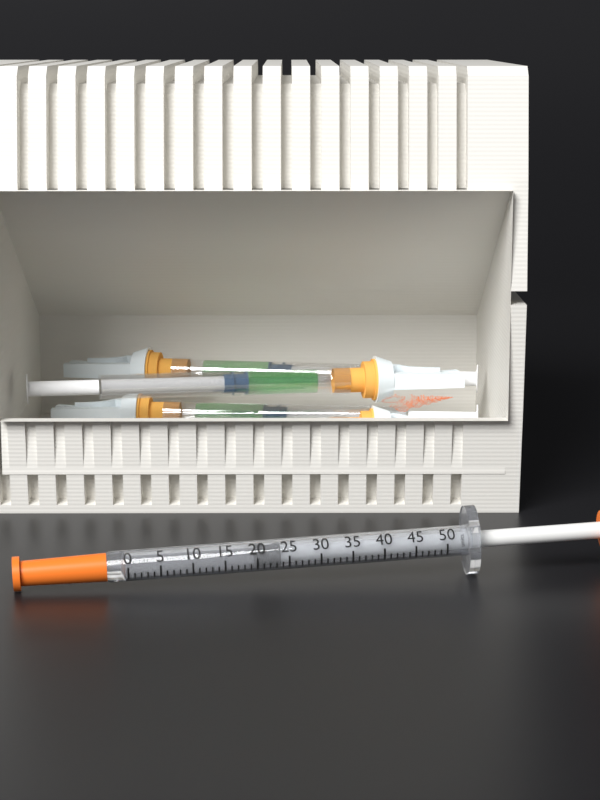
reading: 20 units
